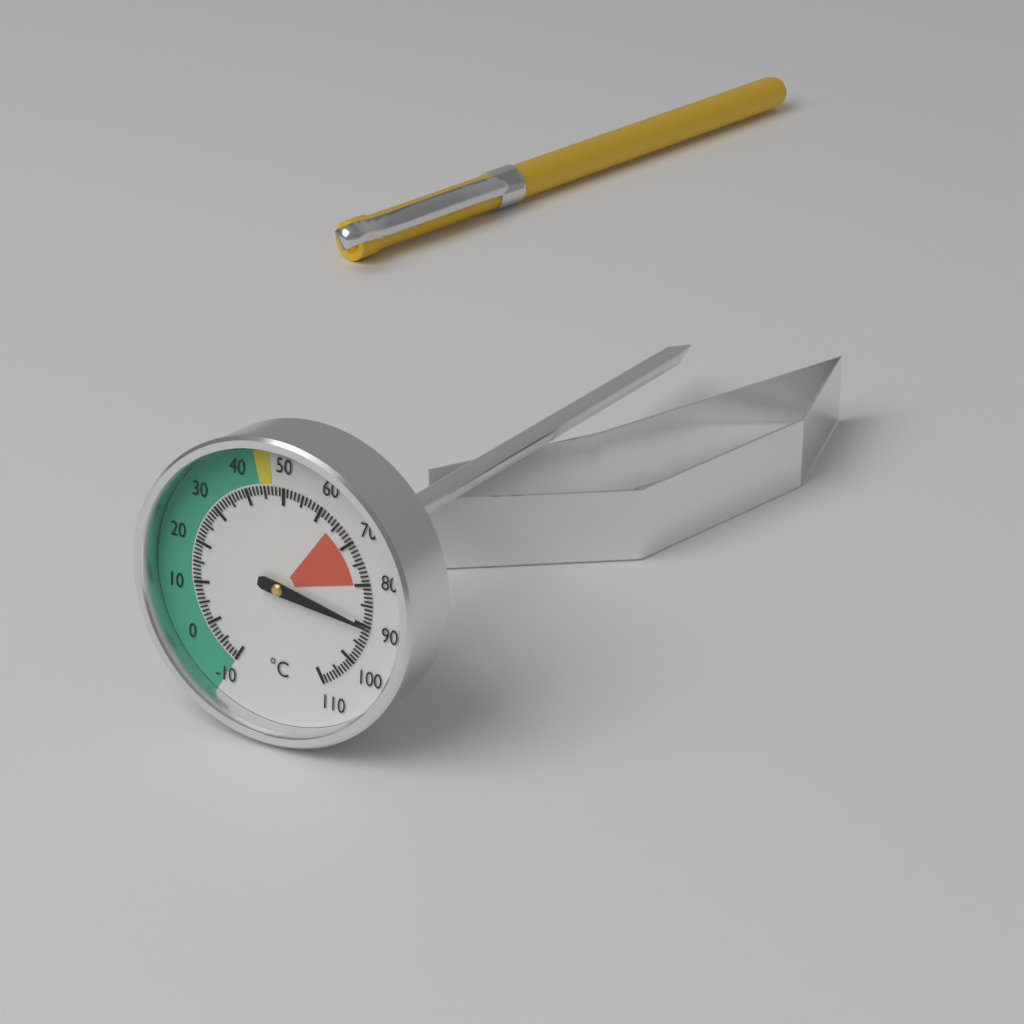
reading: 90 °C
